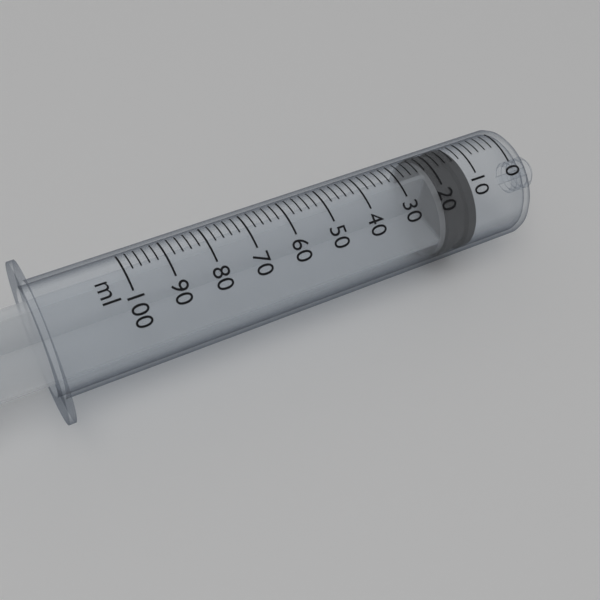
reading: 12 ml
